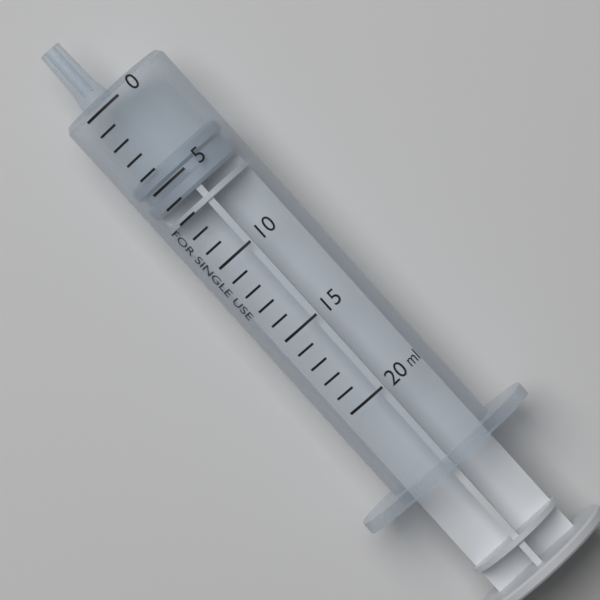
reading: 4 ml
